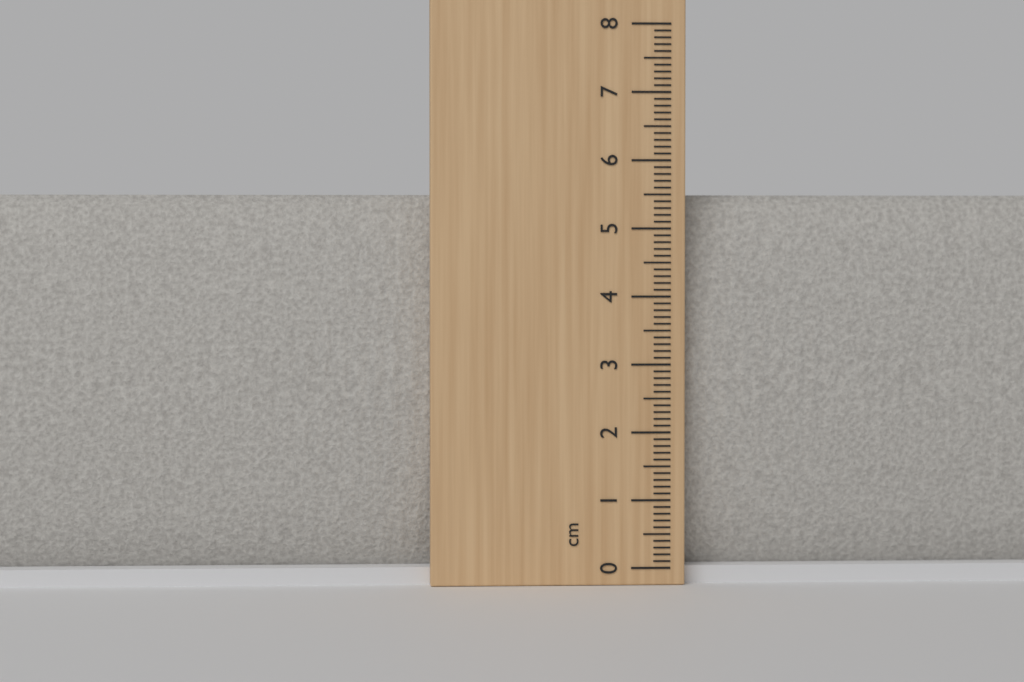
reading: 5.5 cm
